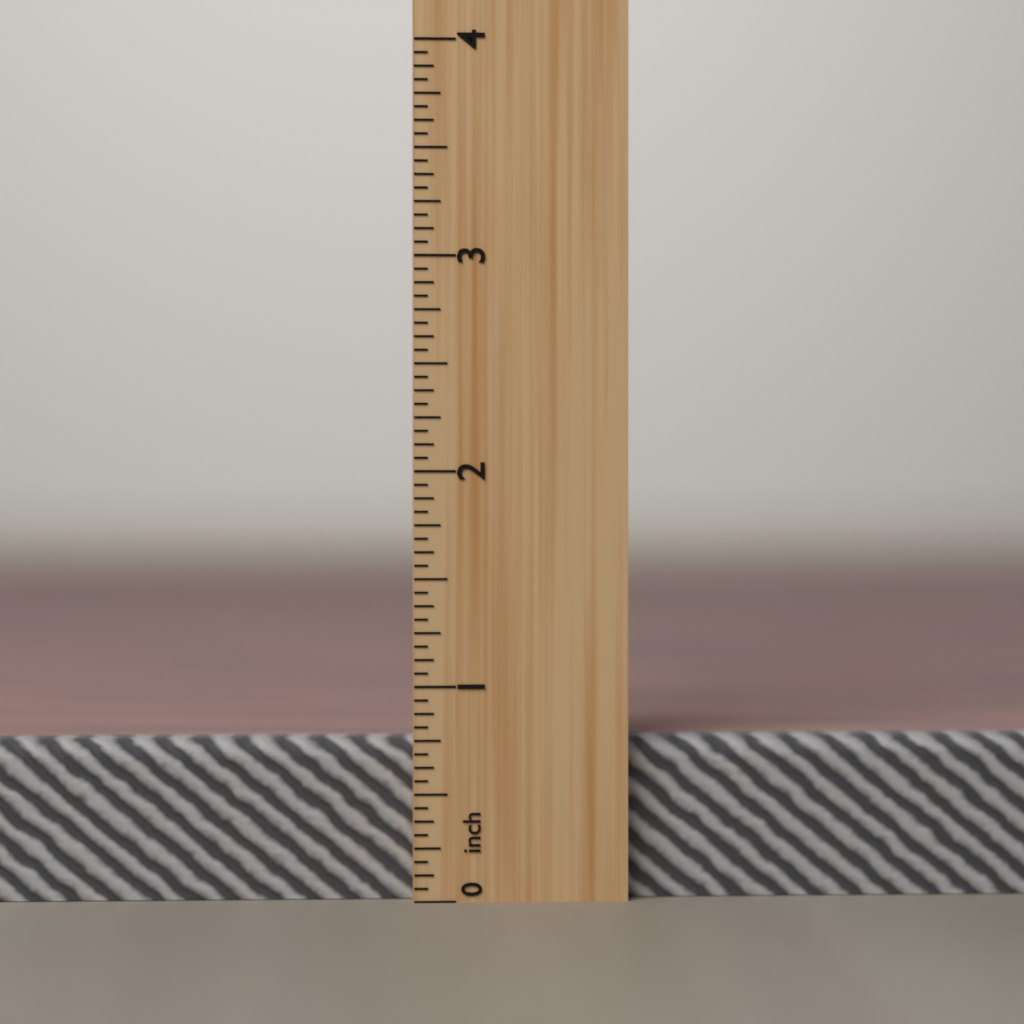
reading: 0.7500 inch
